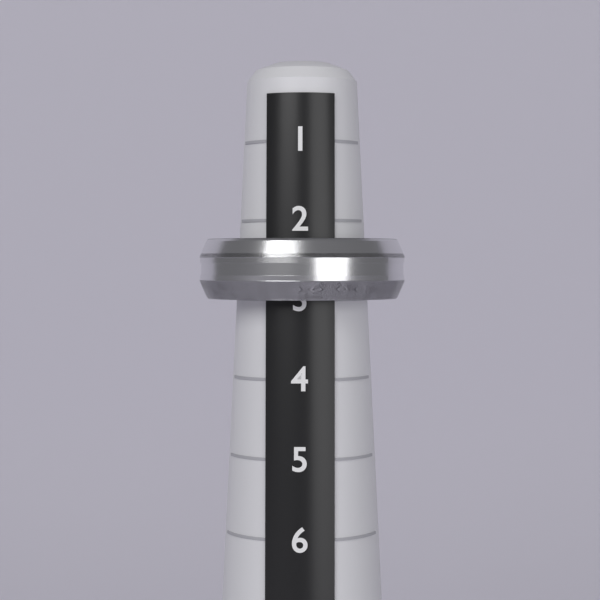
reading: 3 (no unit)
